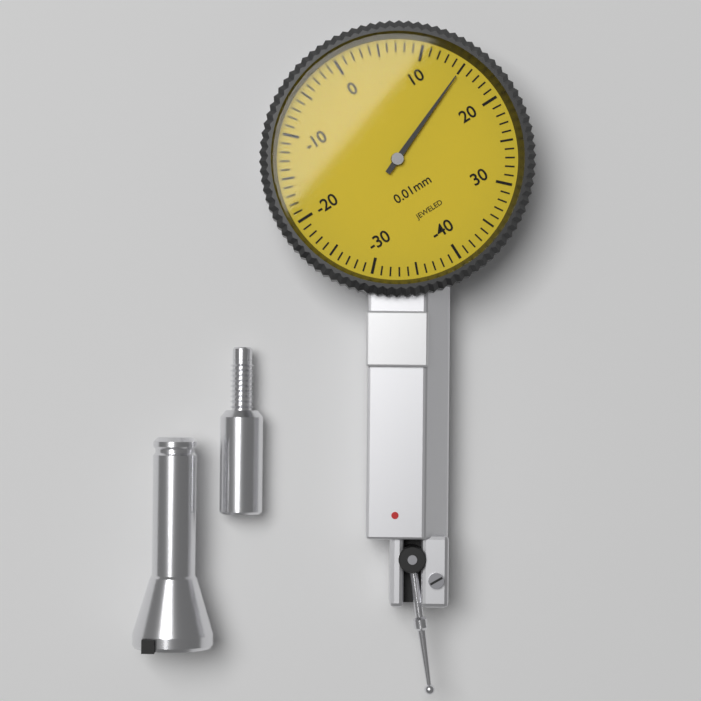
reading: 15 0.01mm
